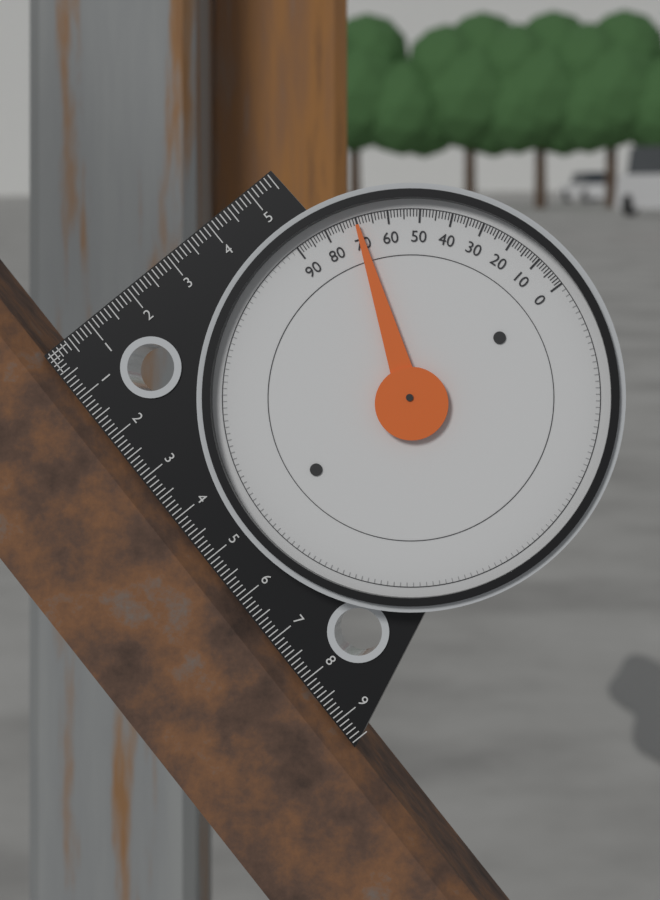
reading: 70 (no unit)
